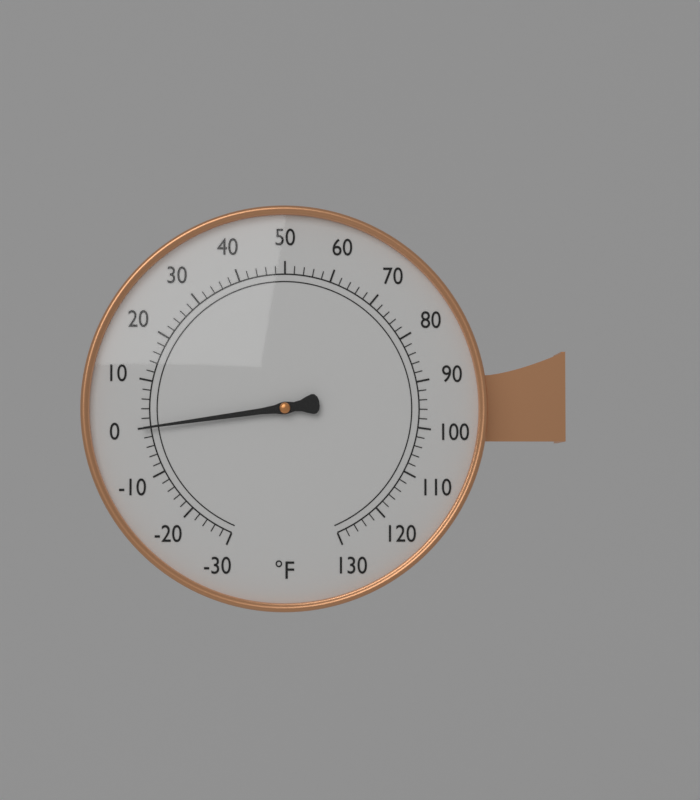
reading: 0 °F
